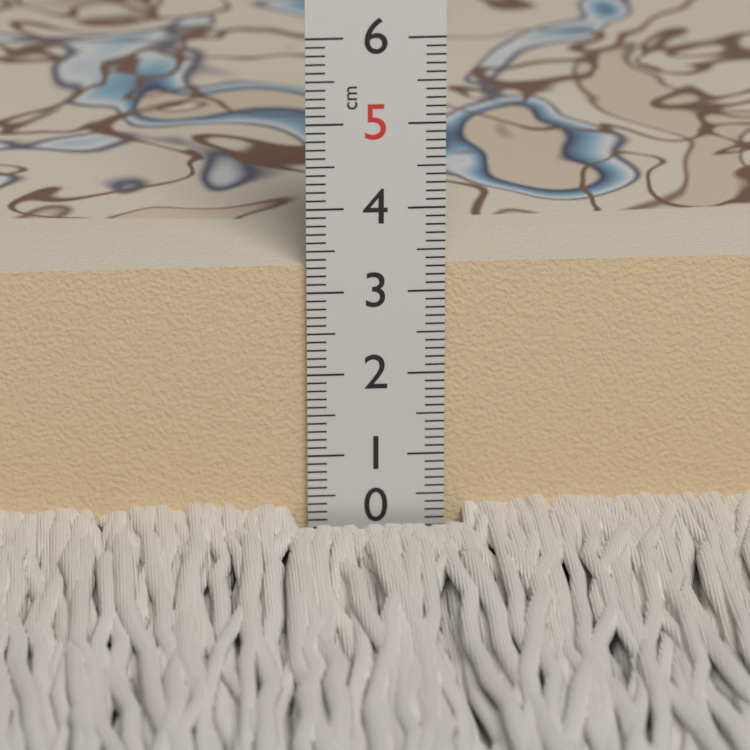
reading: 3.3 cm
